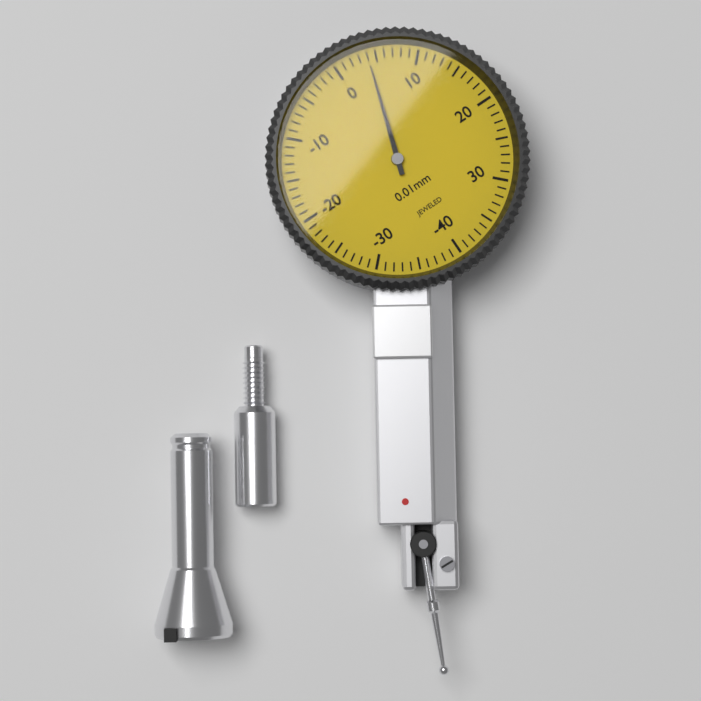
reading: 4 0.01mm
